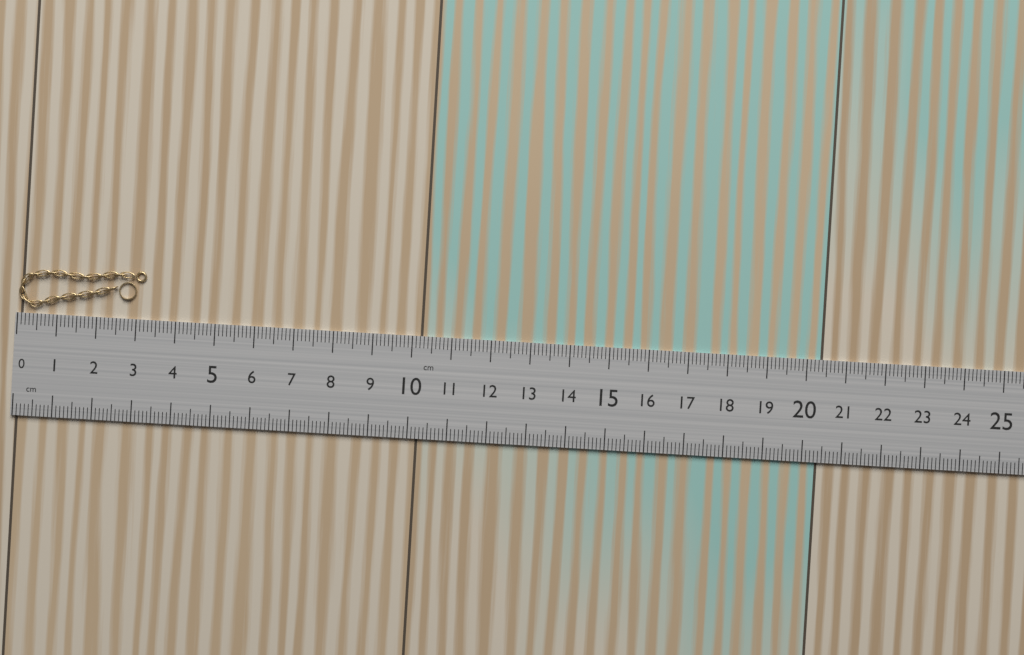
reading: 3.2 cm
